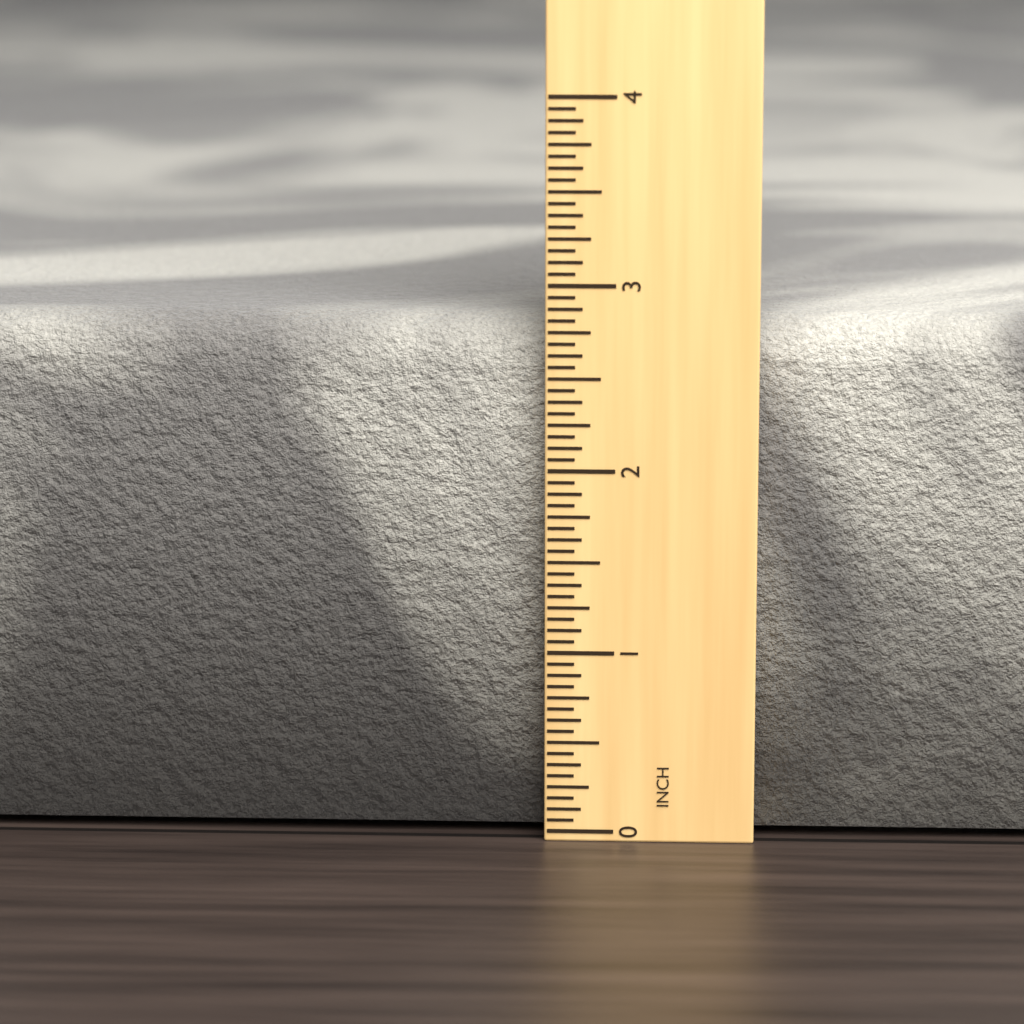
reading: 2.8125 in
